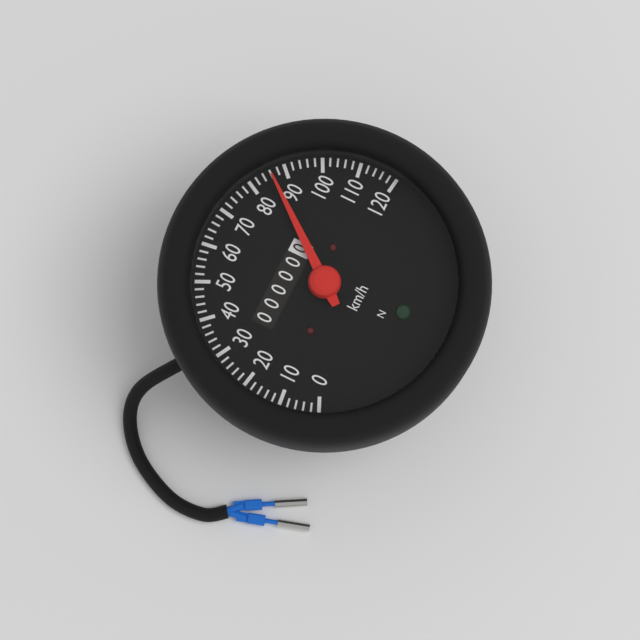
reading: 86 km/h
